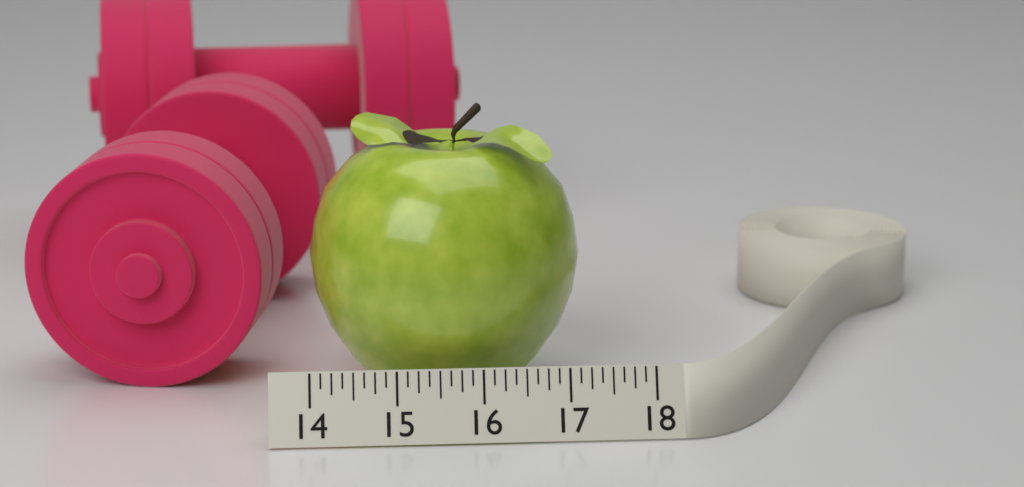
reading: 17.250 (no unit)
